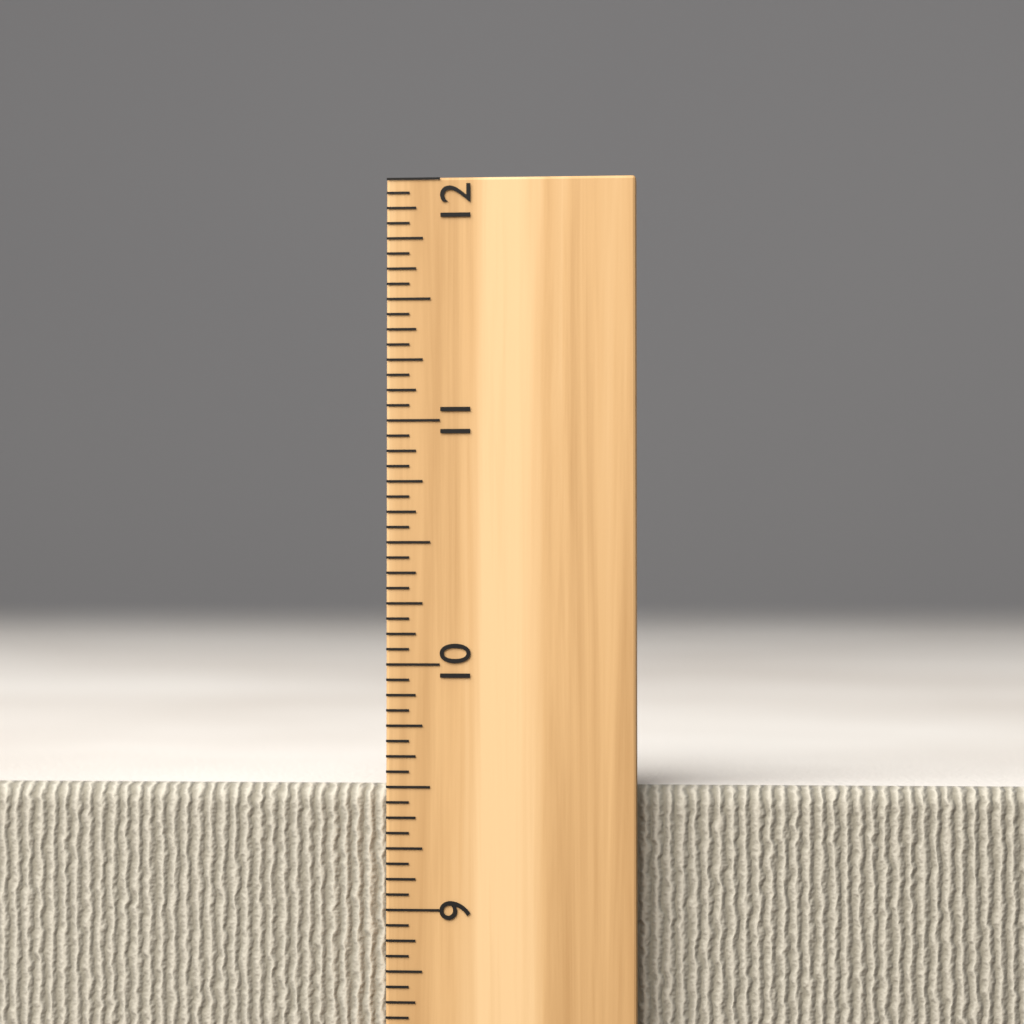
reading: 9.5000 inch
